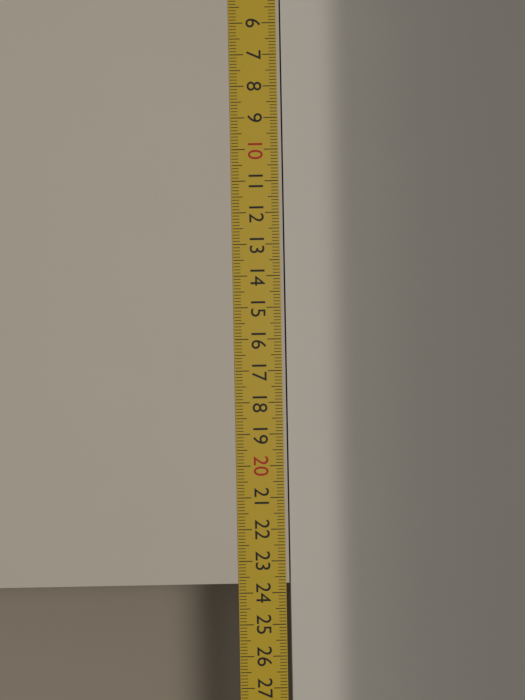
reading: 23.7 cm
